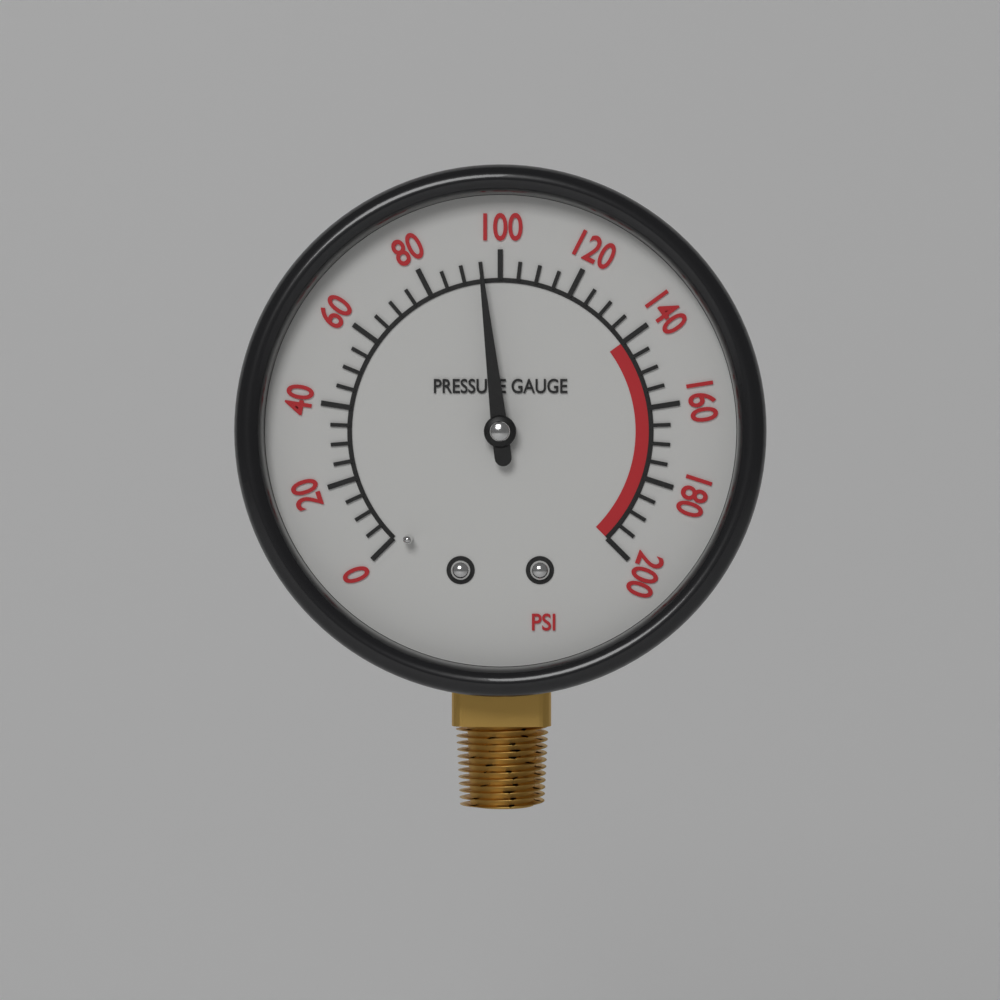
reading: 95 psi
